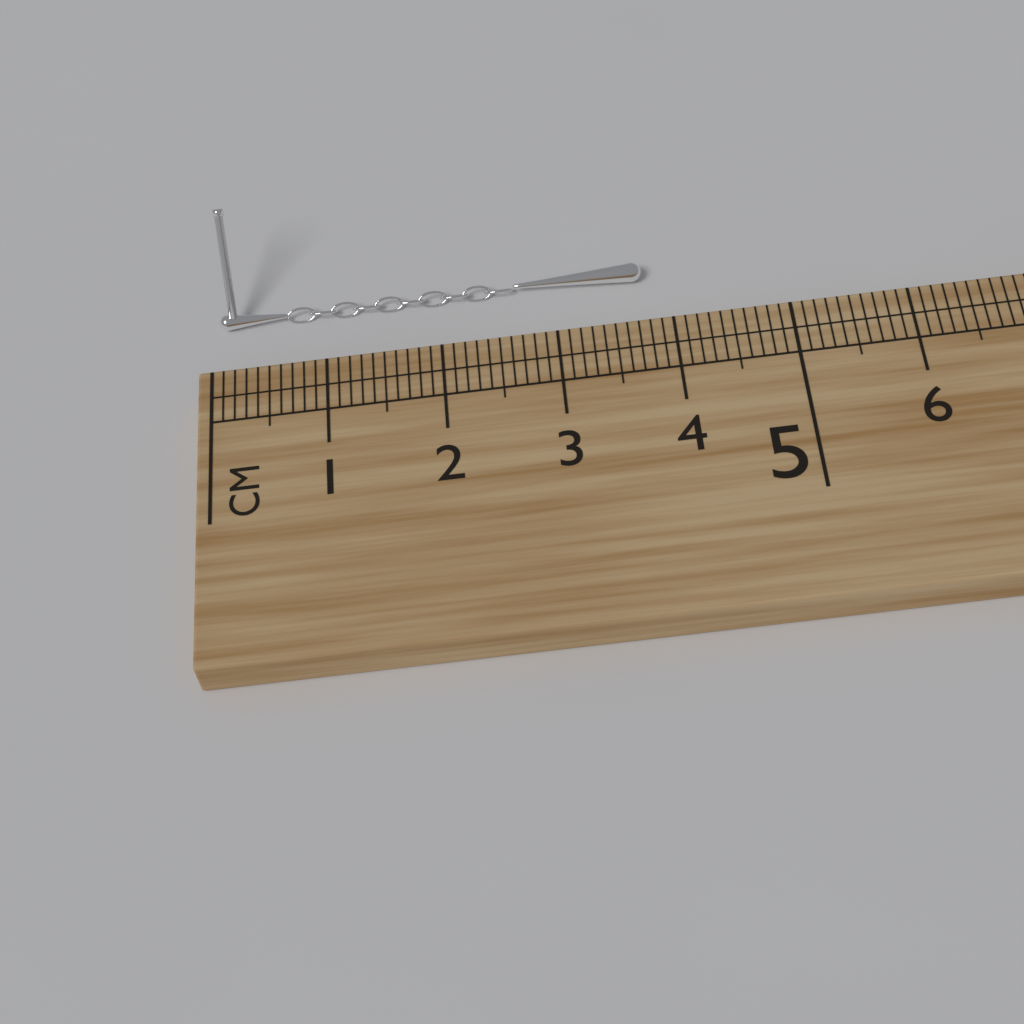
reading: 3.8 cm
